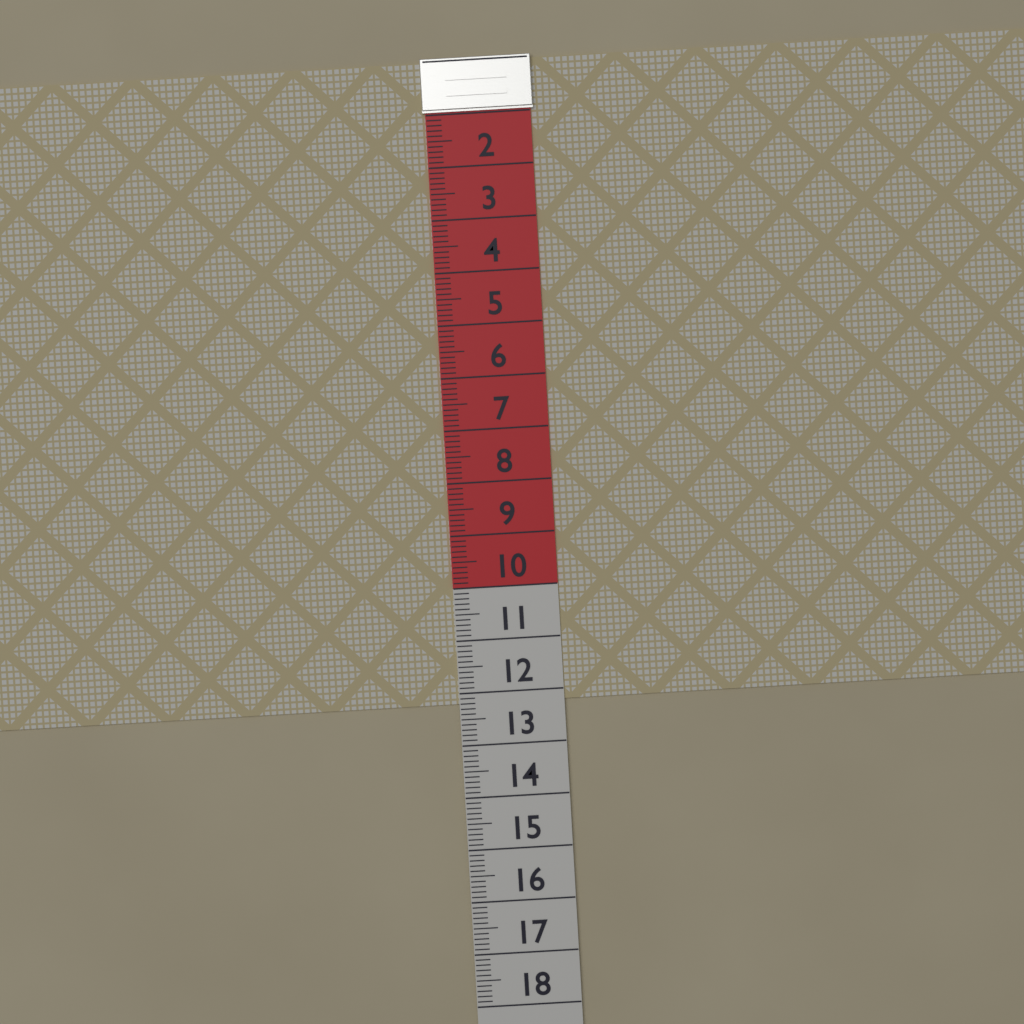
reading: 12.2 (no unit)
